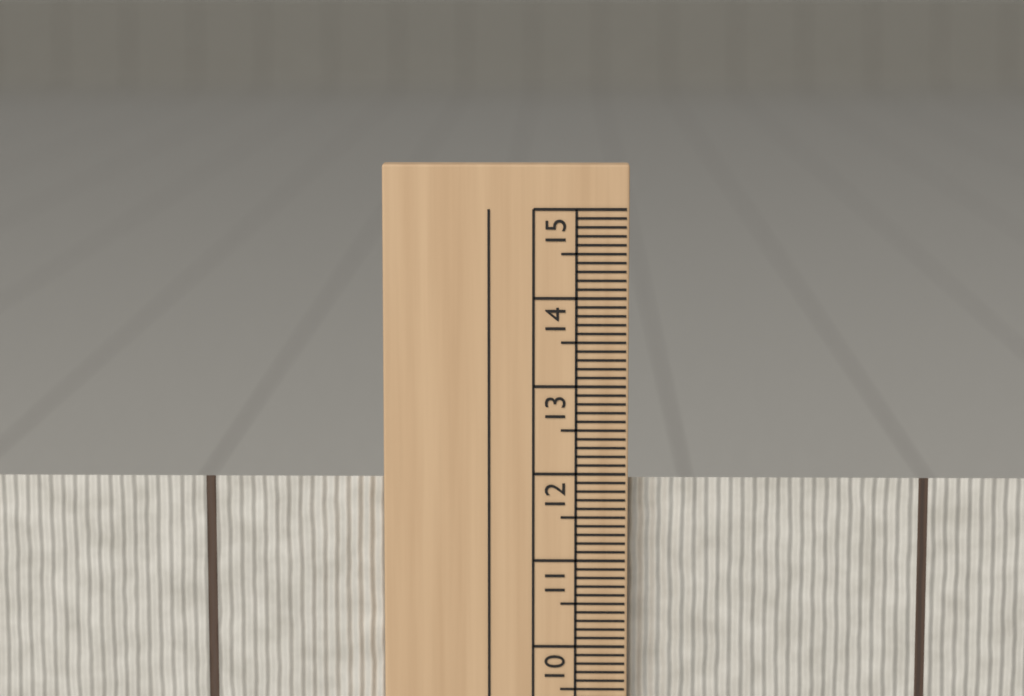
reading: 11.9 cm
